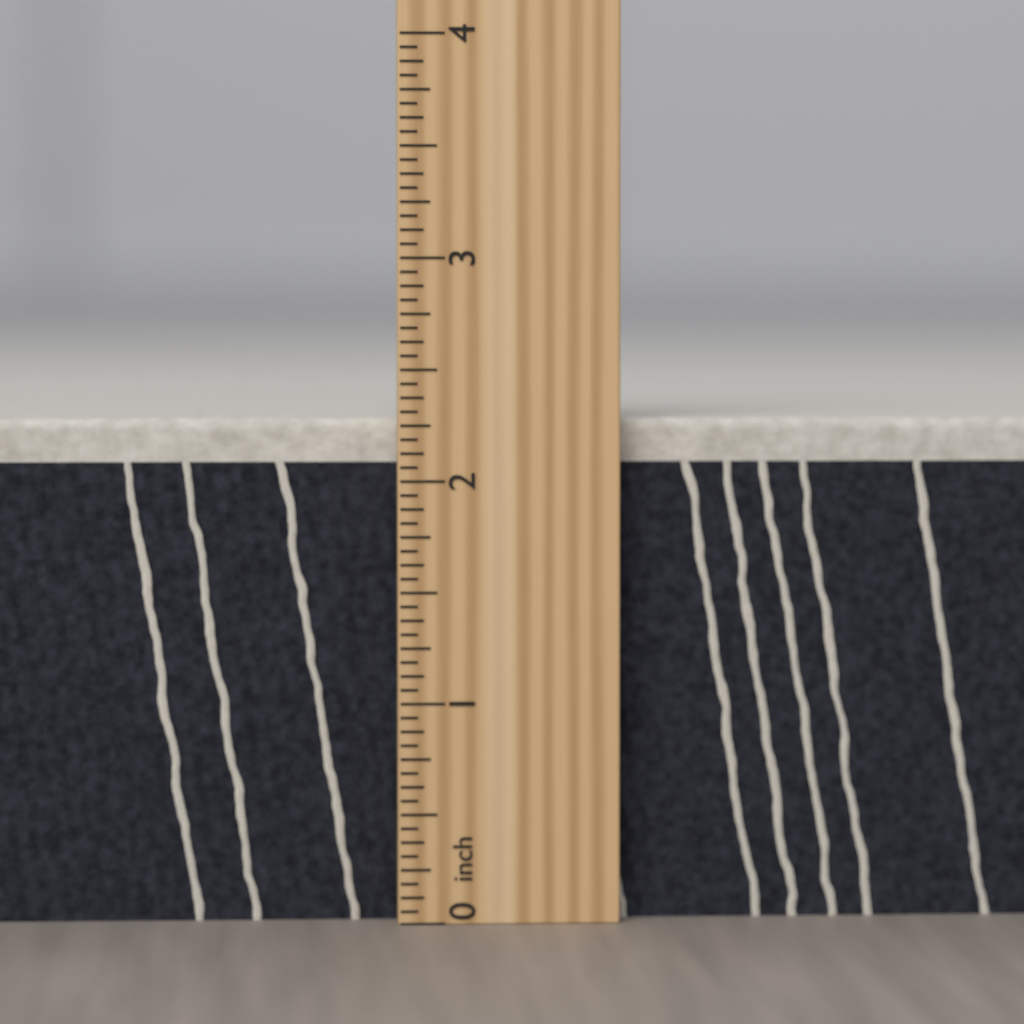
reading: 2.3125 inch
